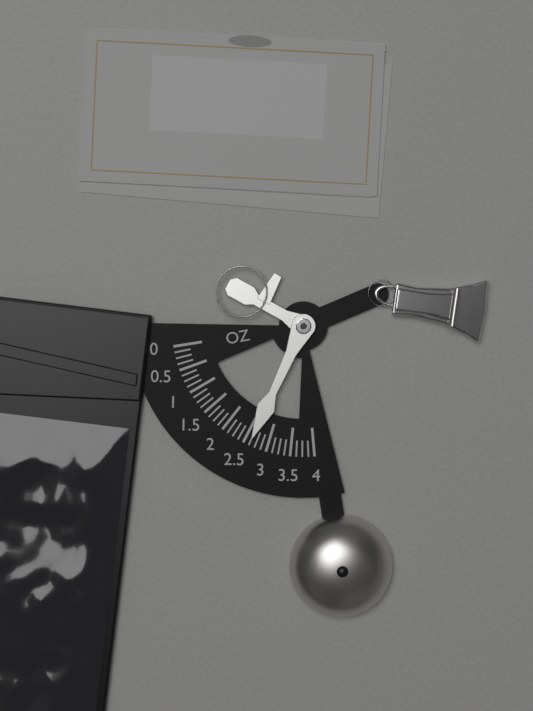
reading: 2.625 oz
